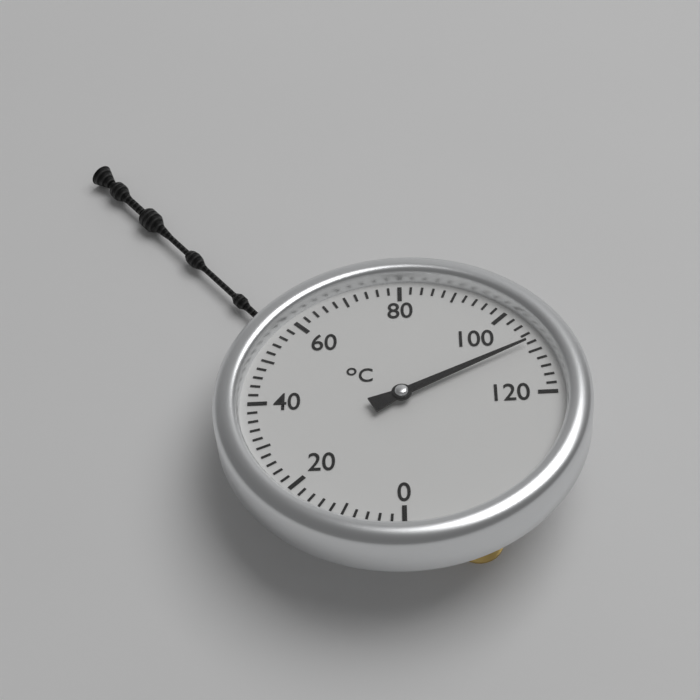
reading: 108 °C
